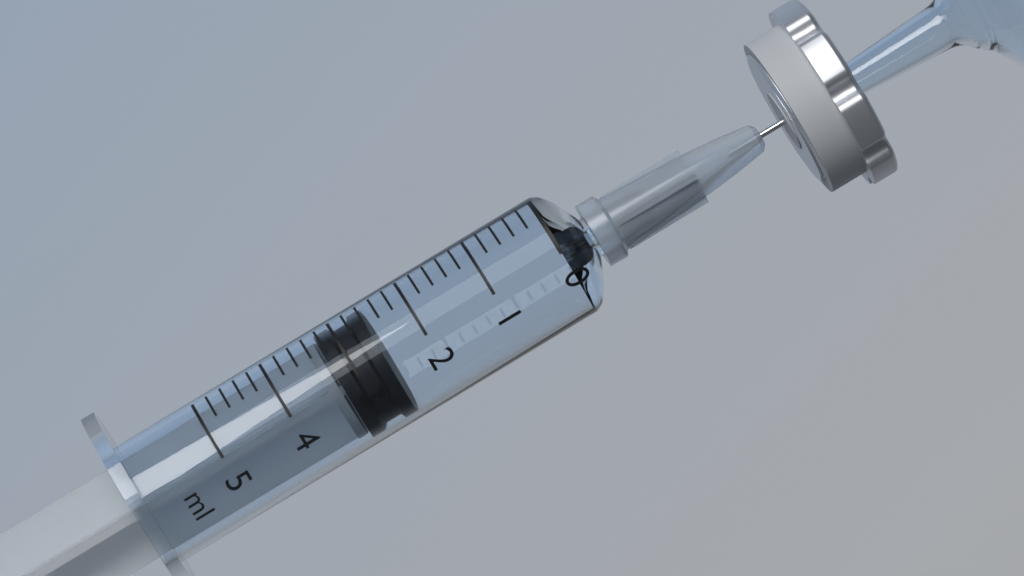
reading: 2.6 ml
